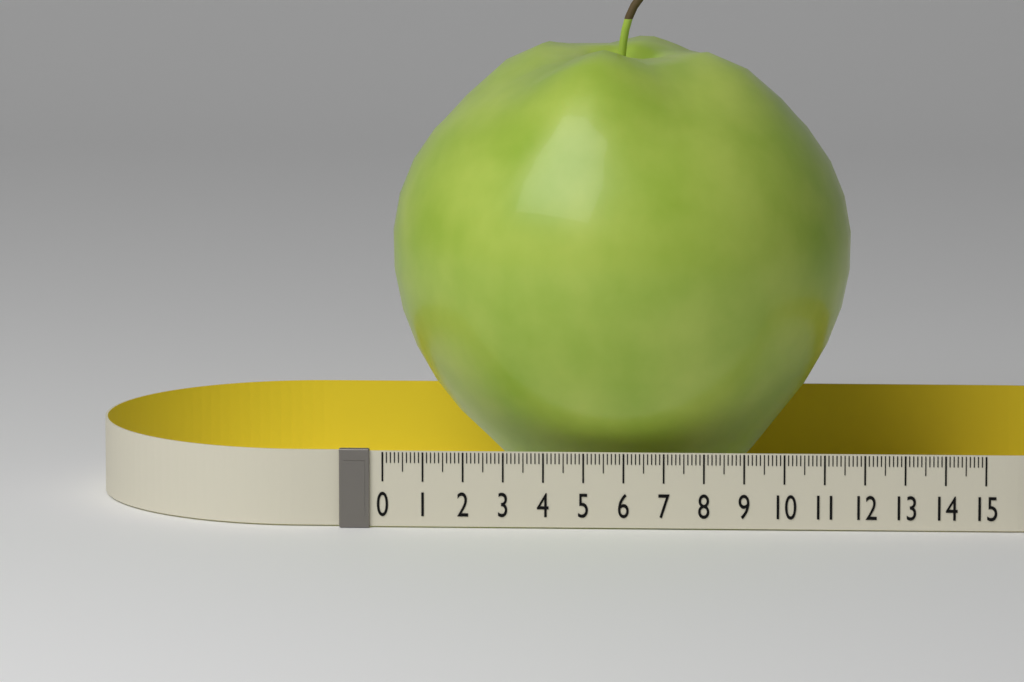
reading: 11.6 (no unit)
